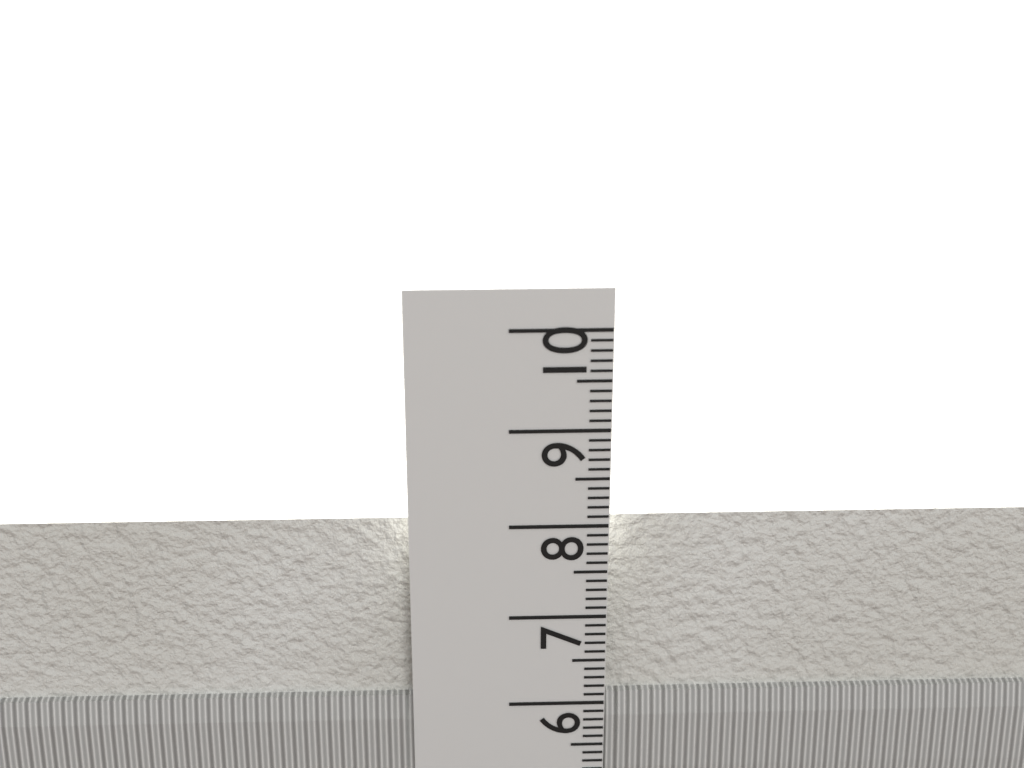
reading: 8.0 cm
